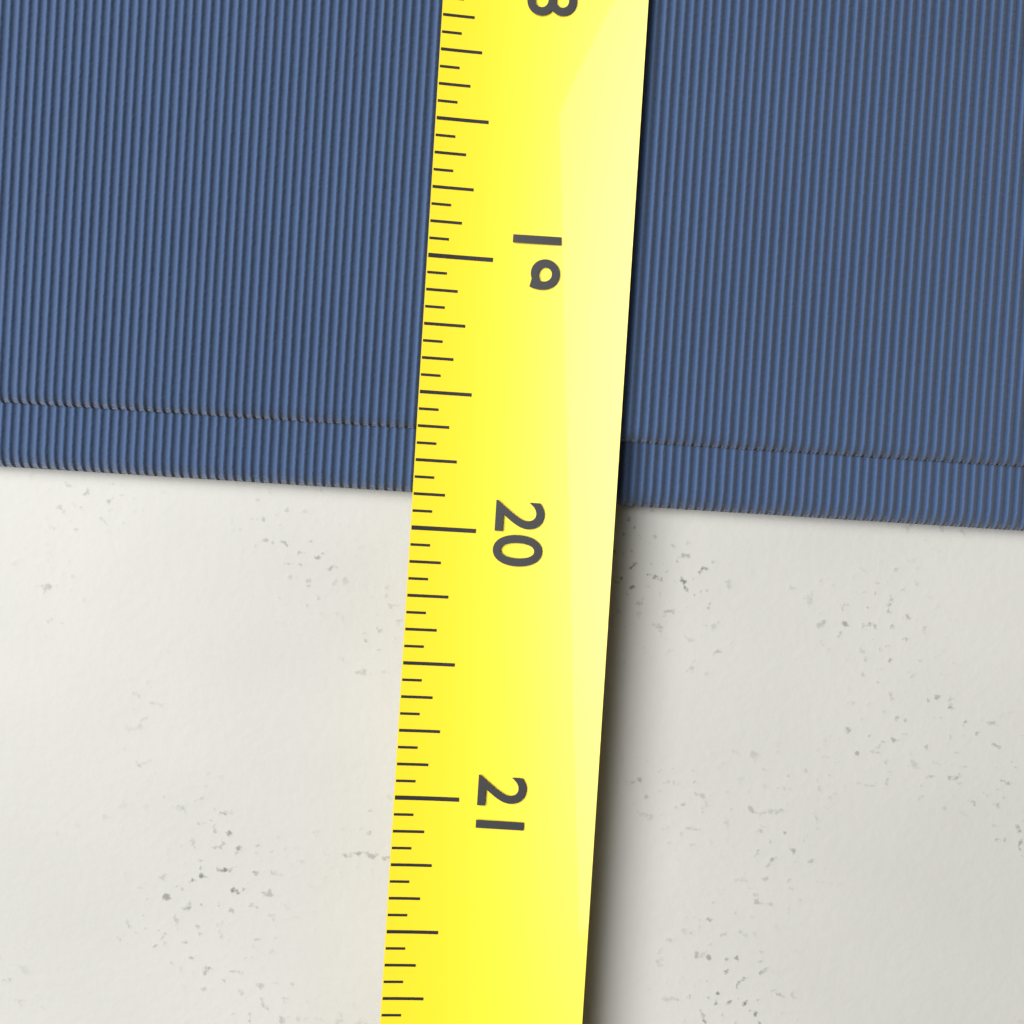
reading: 19.8750 (no unit)
